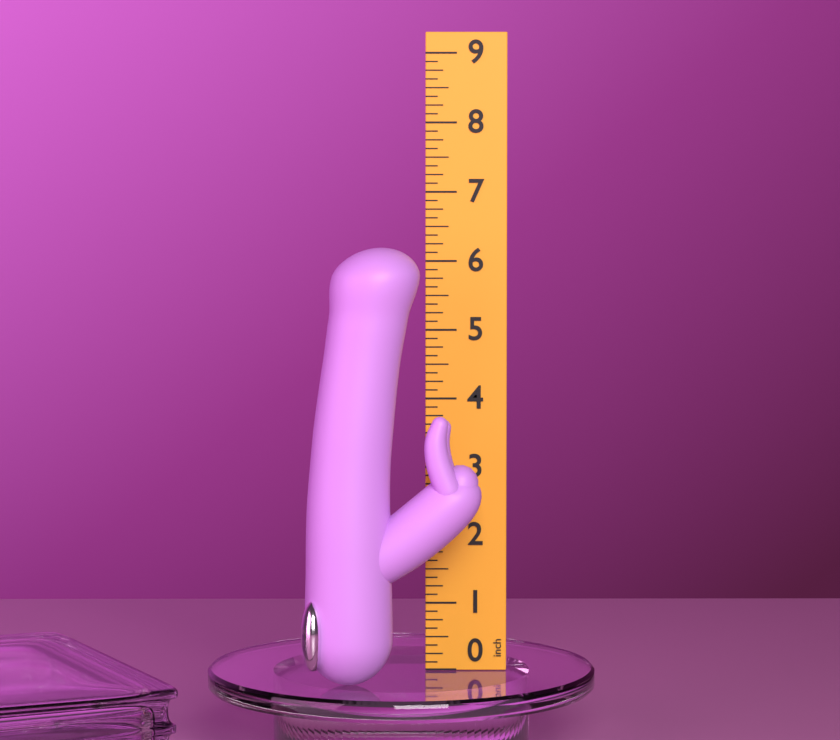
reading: 6.250 inch
